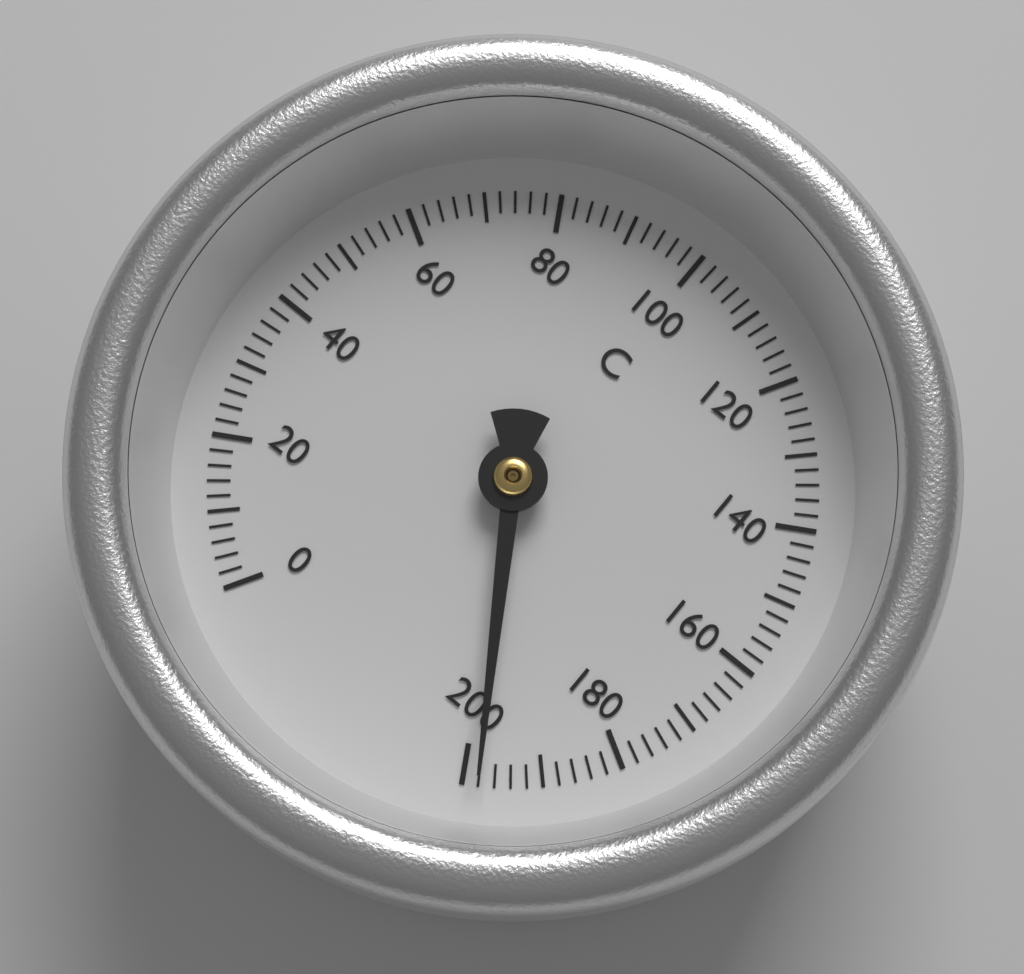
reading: 198 °C
